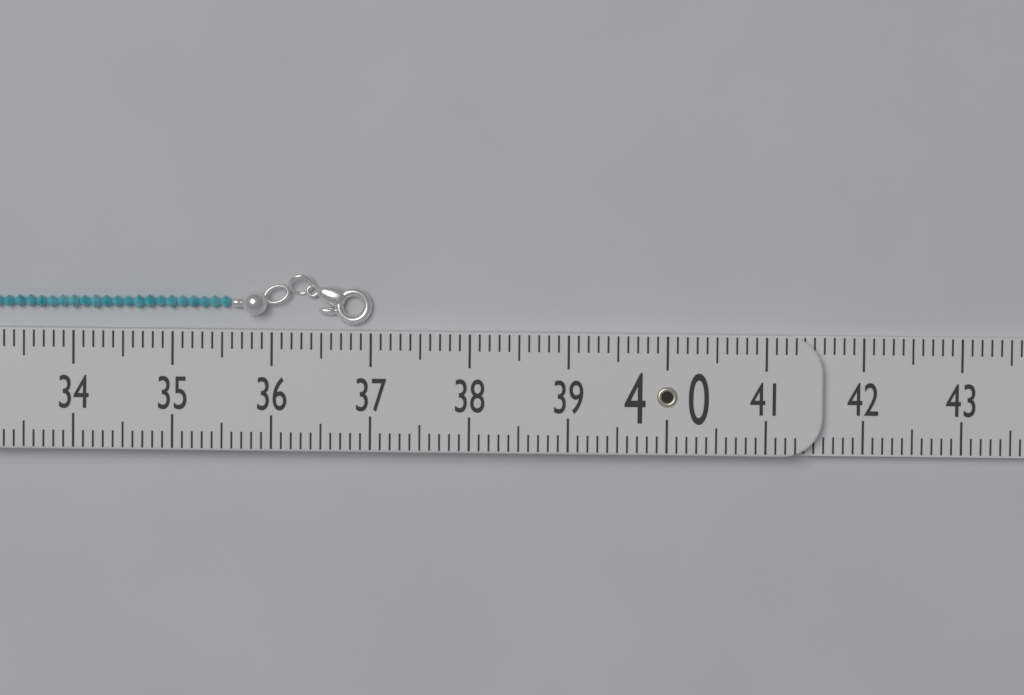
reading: 37.0 (no unit)
